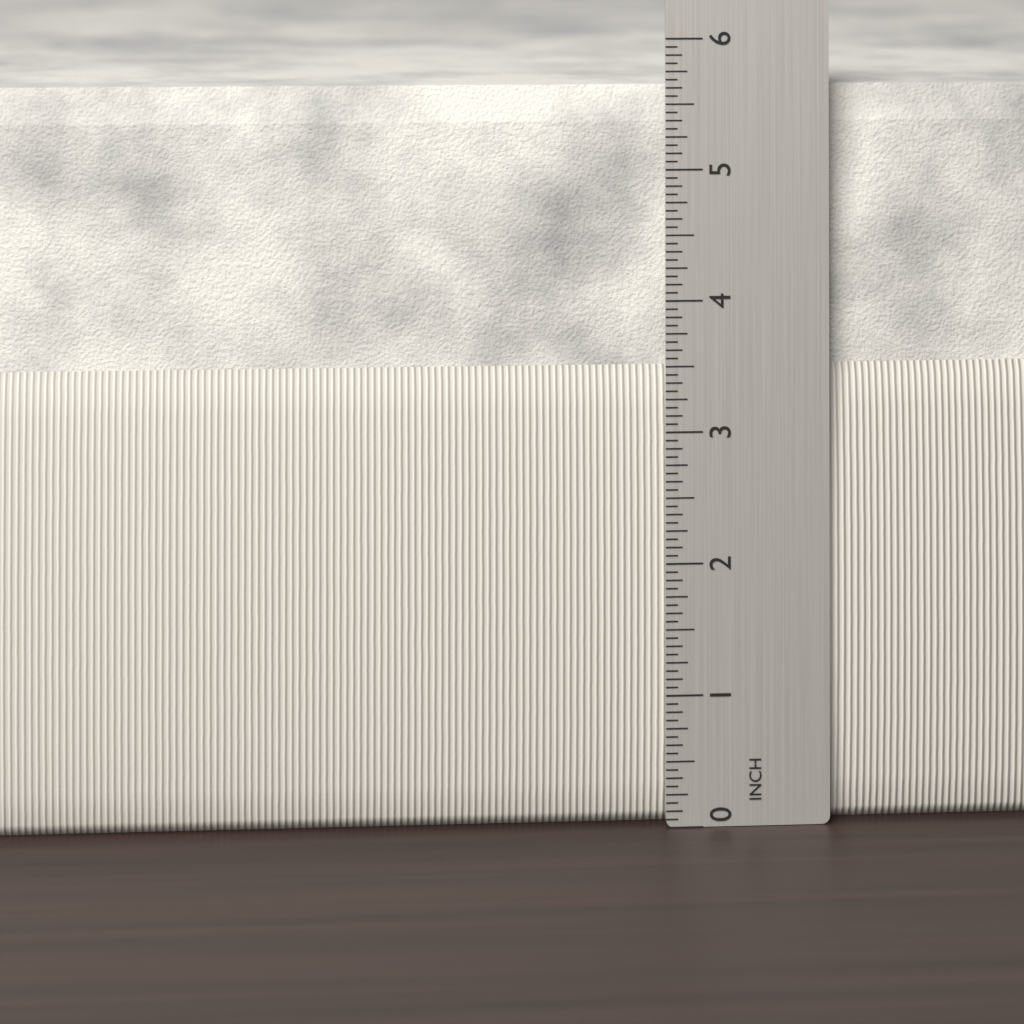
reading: 5.6250 in
